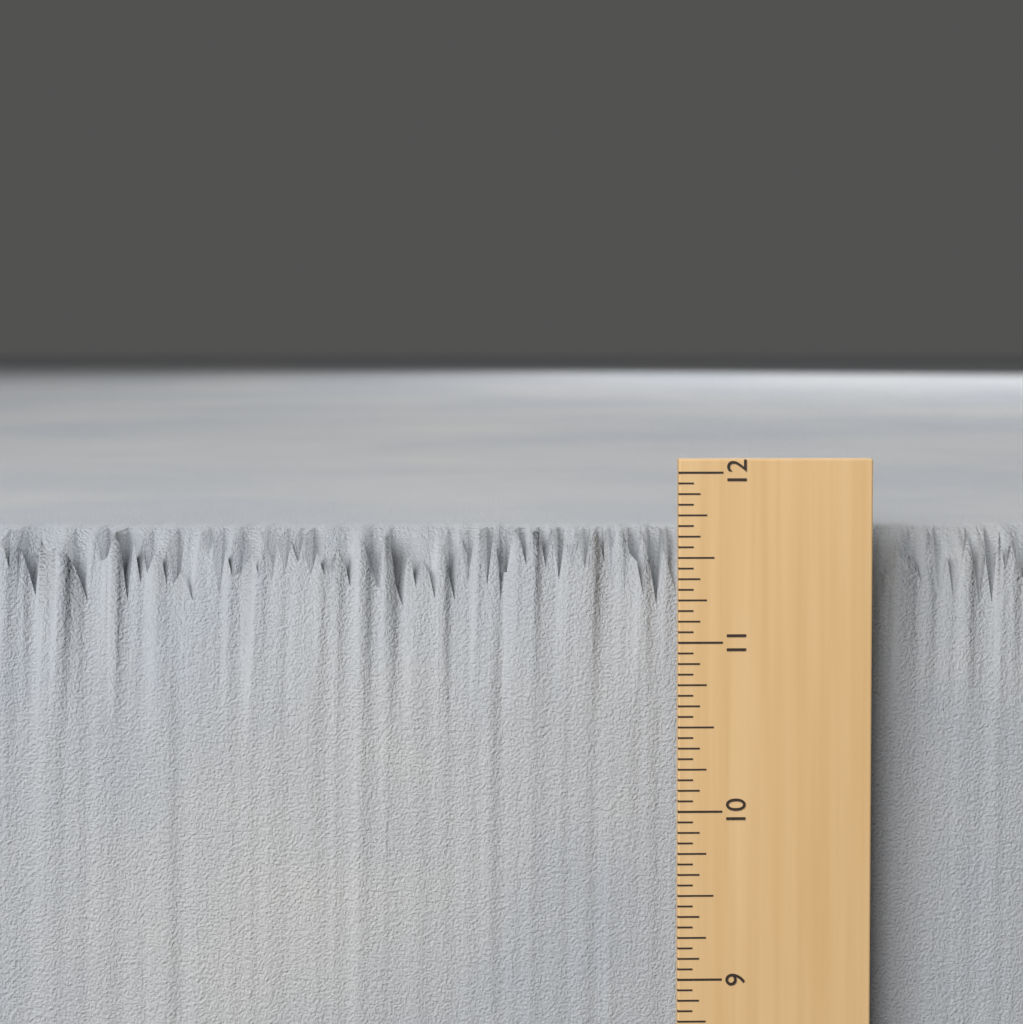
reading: 11.6250 in
